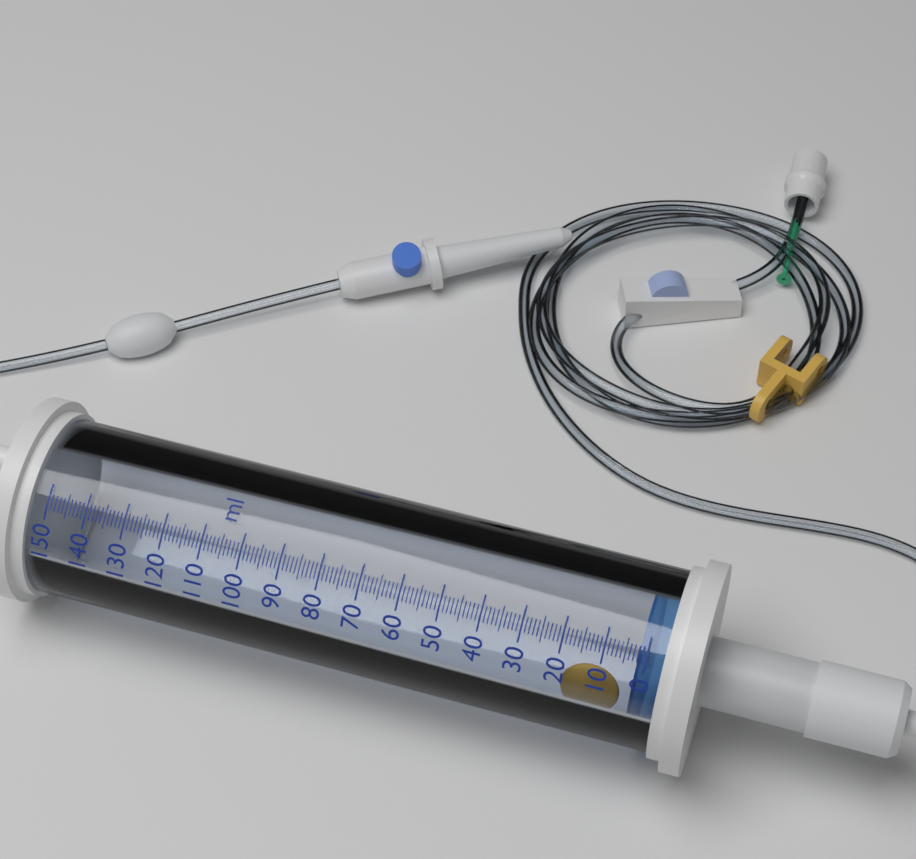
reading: 2 ml
